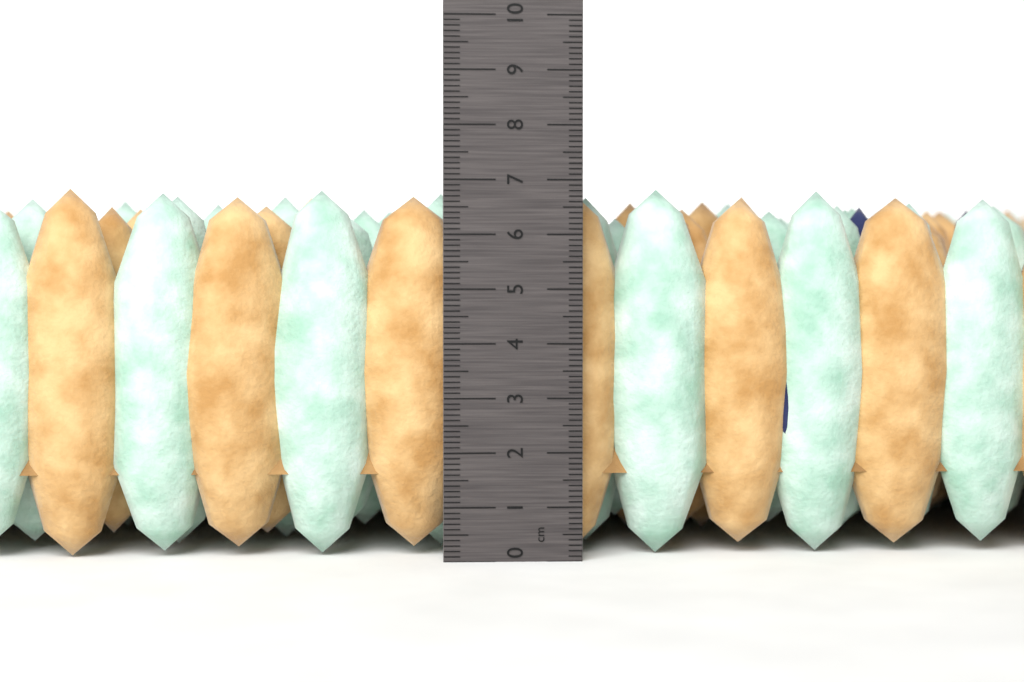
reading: 6.9 cm
